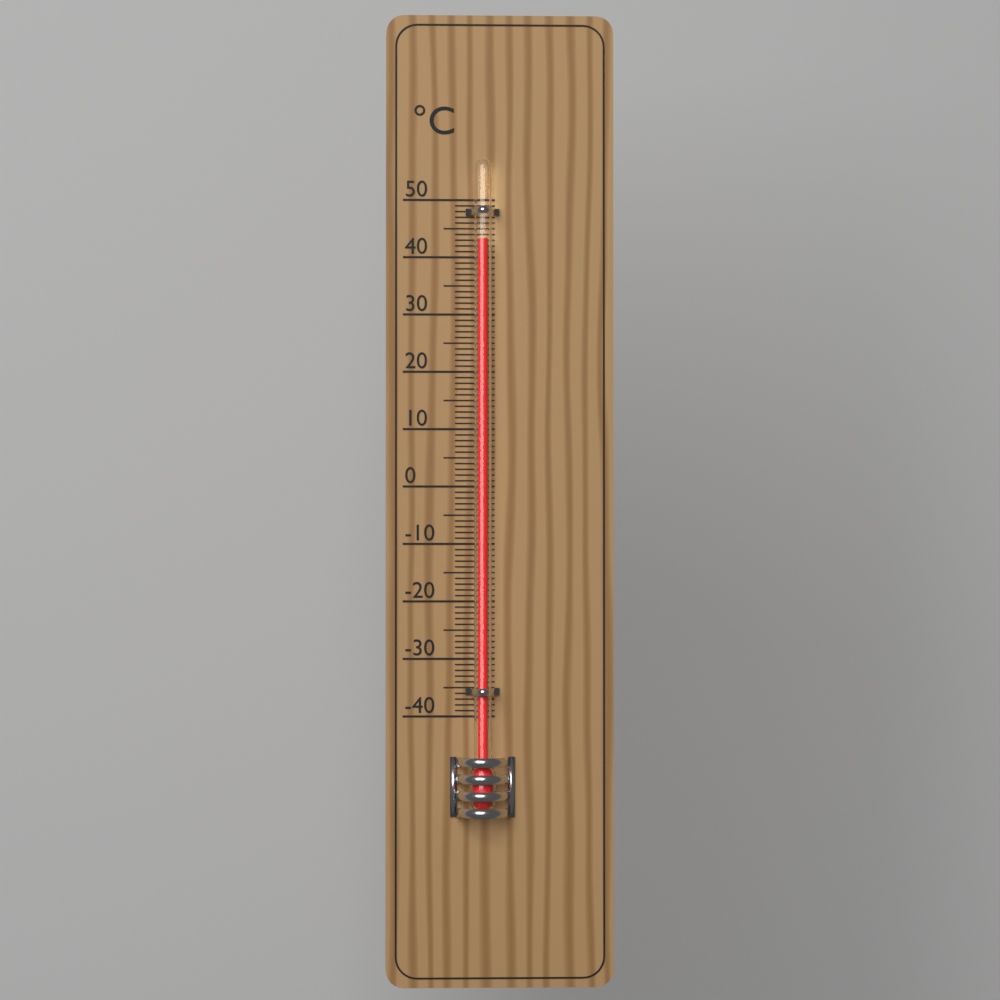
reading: 43 °C
